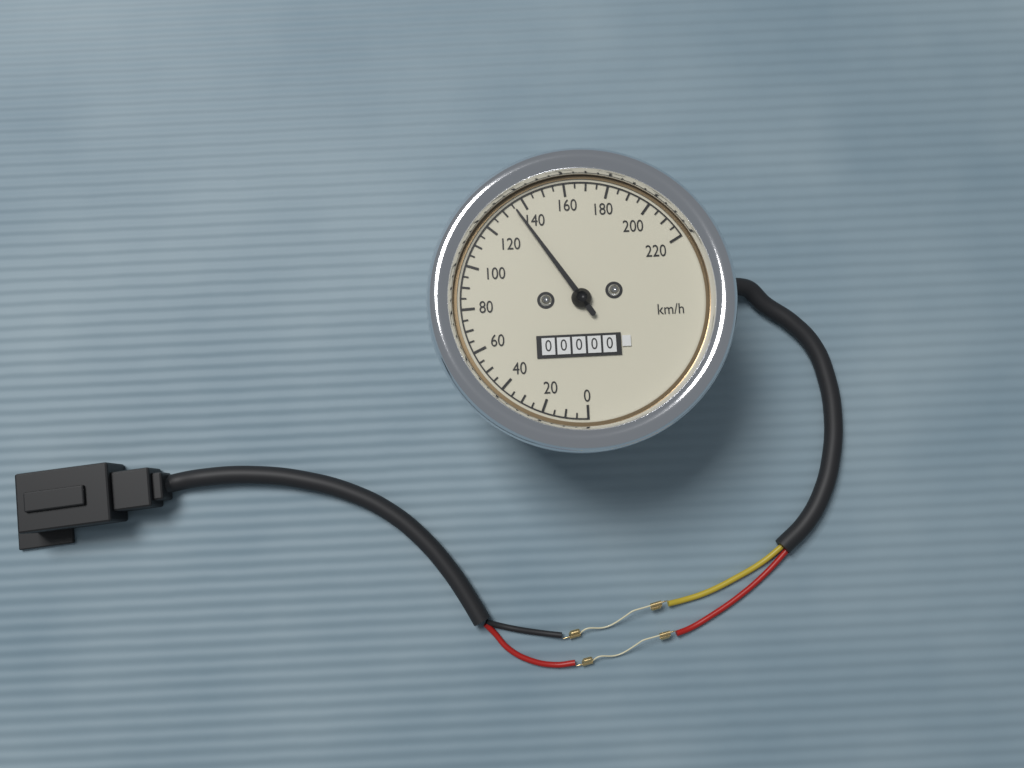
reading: 135 km/h
